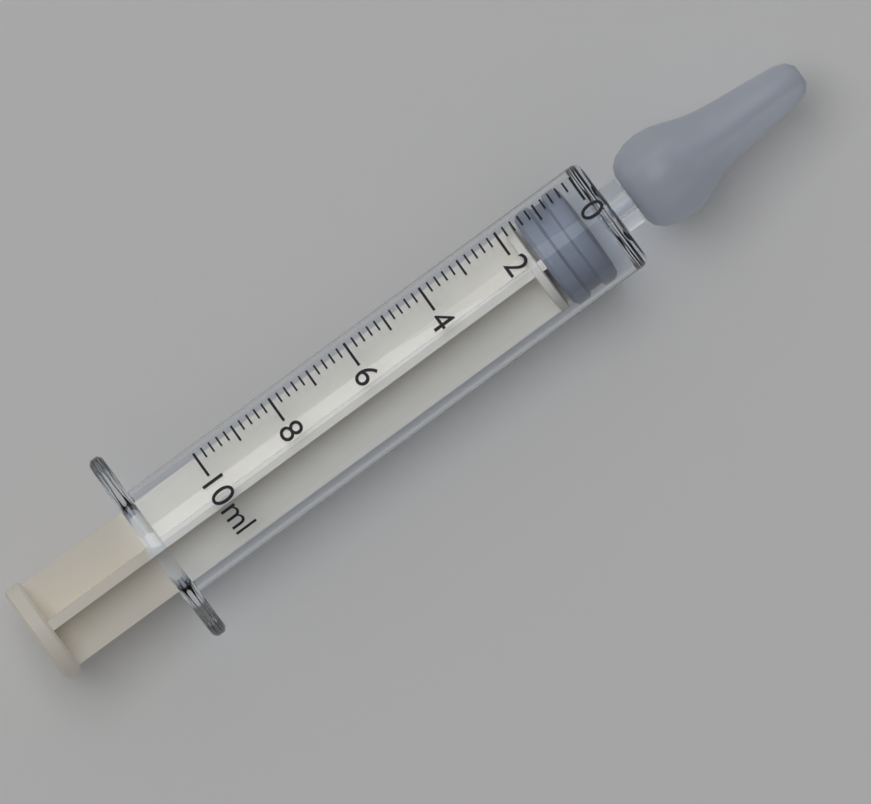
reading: 0.4 ml
